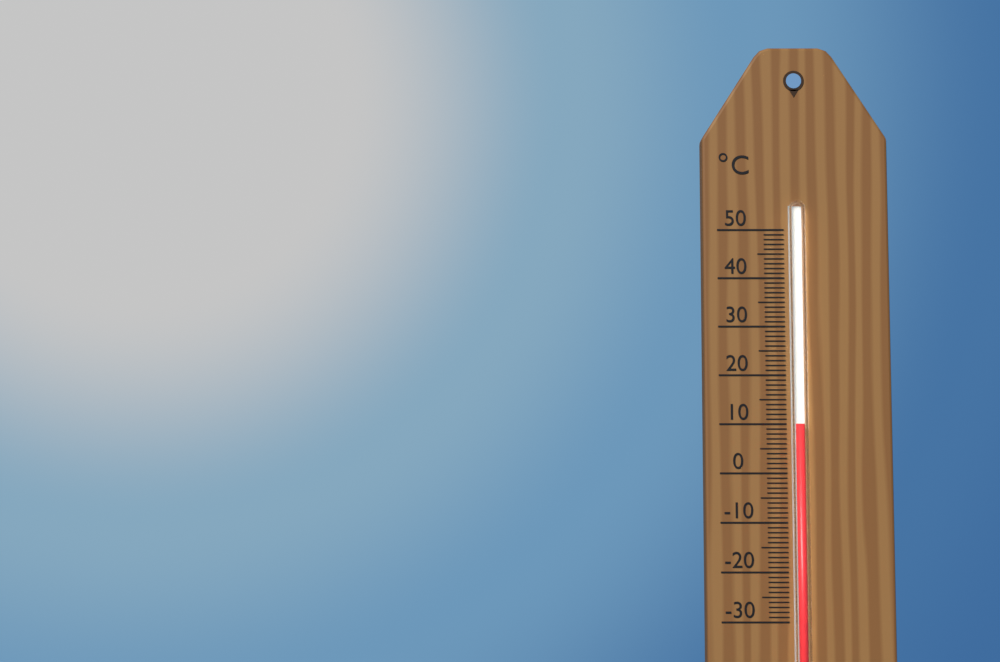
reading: 10 °C
